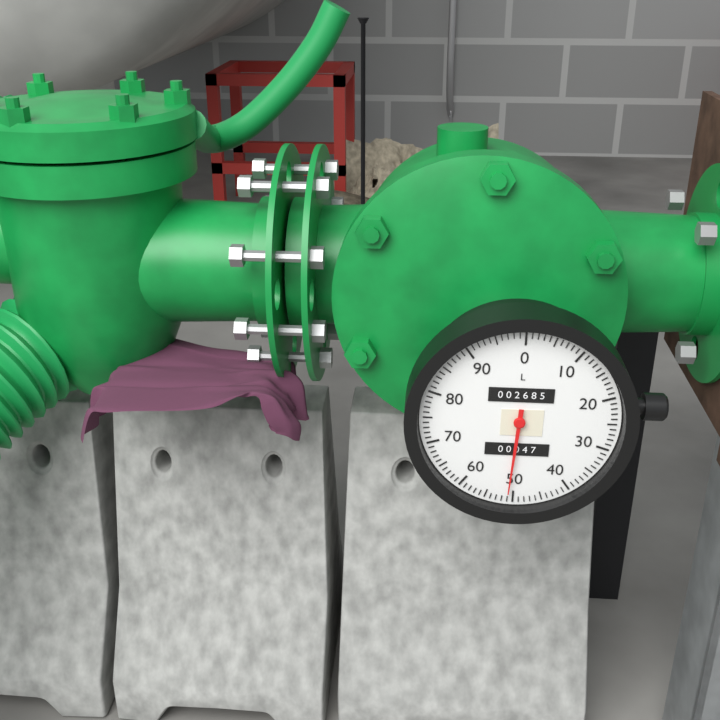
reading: 51 L
